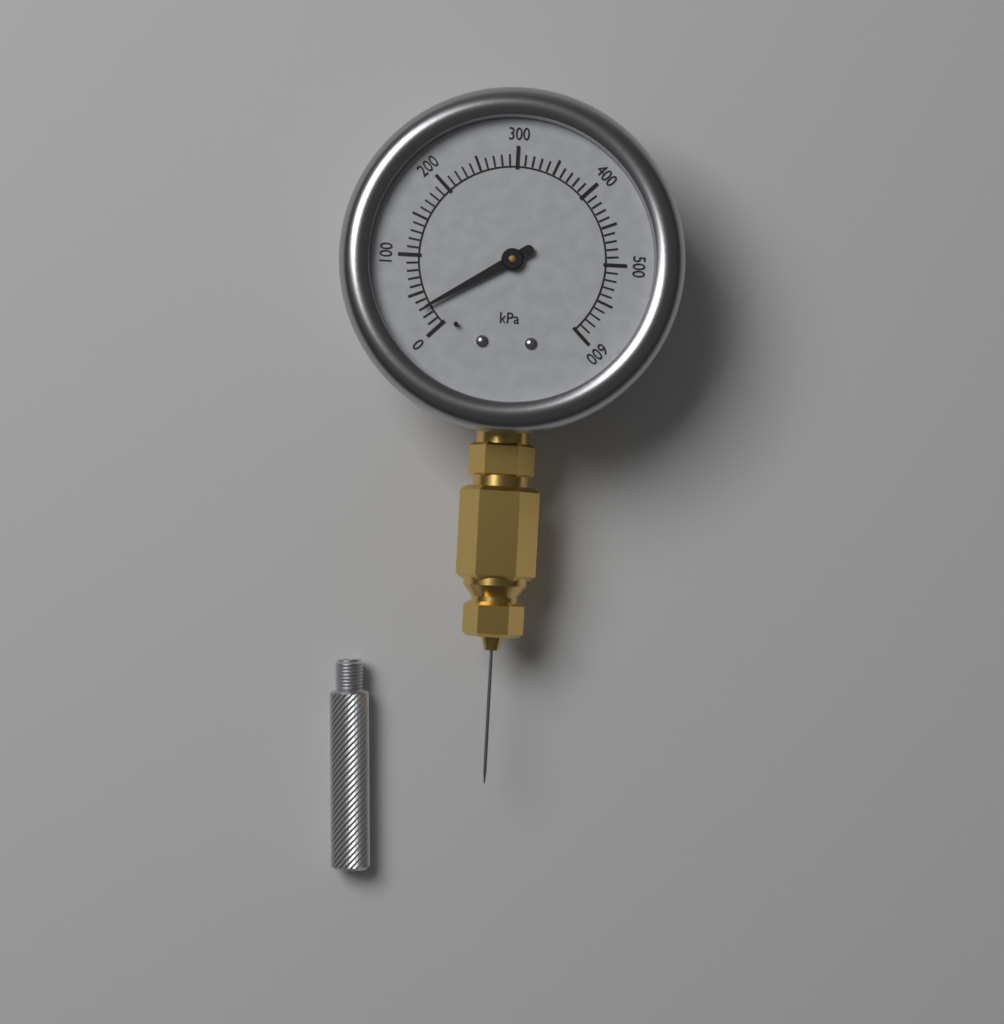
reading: 30 kPa
